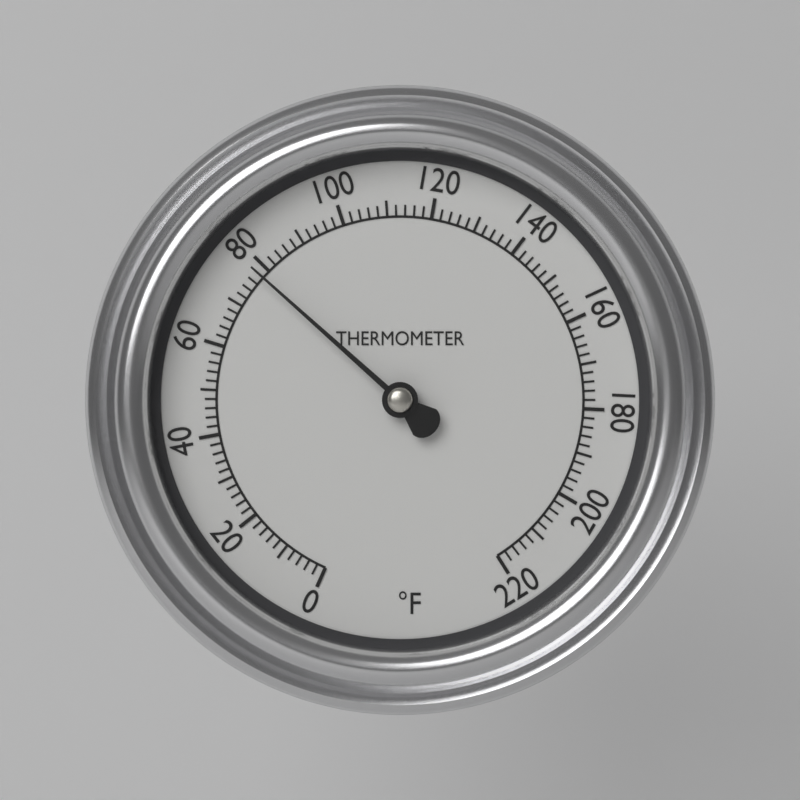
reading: 78 °F
